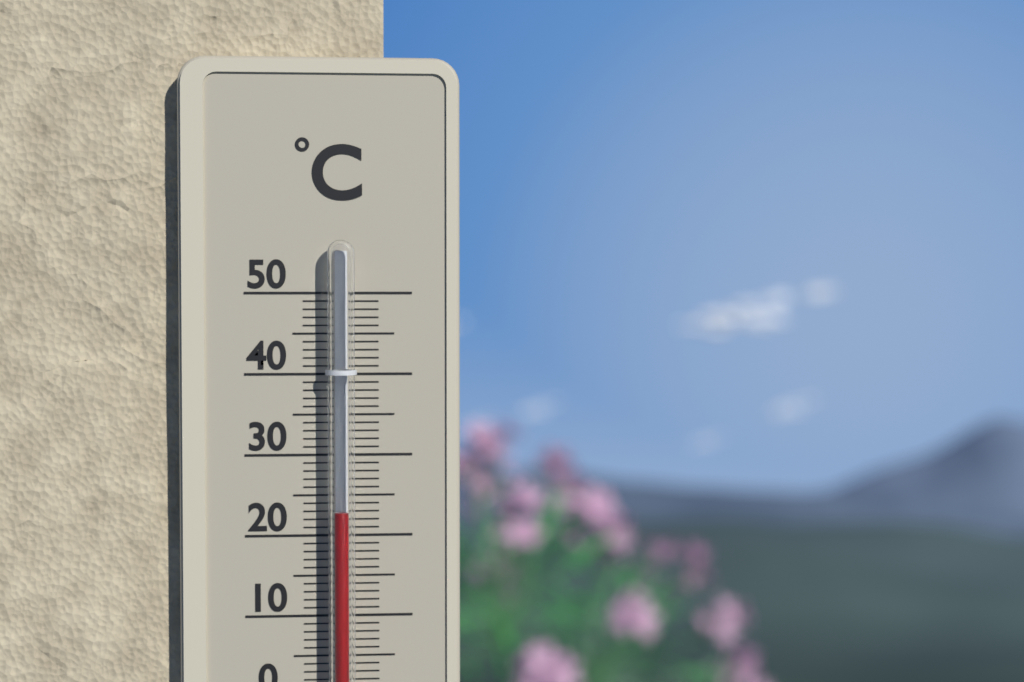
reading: 23 °C
